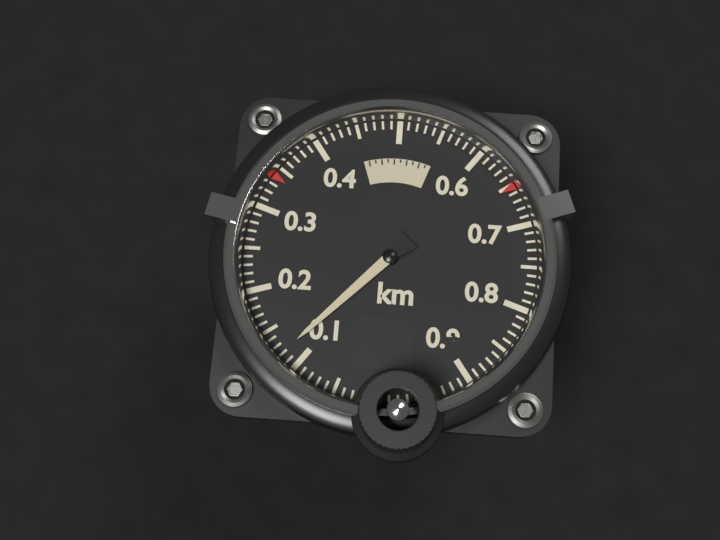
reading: 0.12 km
